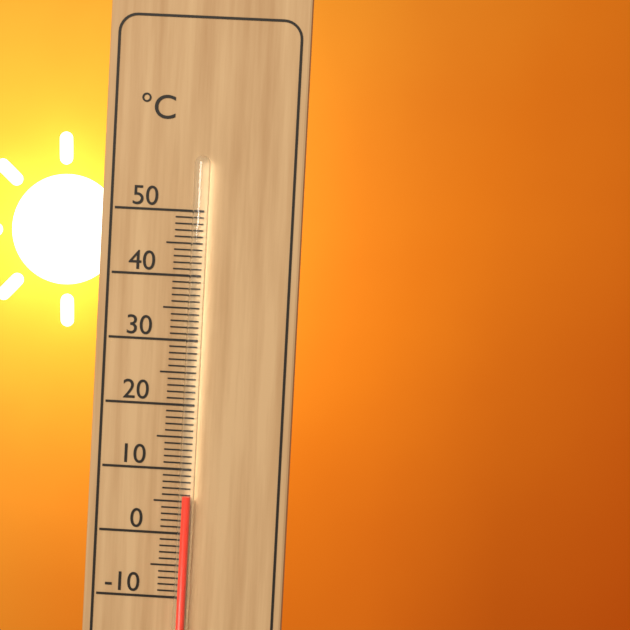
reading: 6 °C
